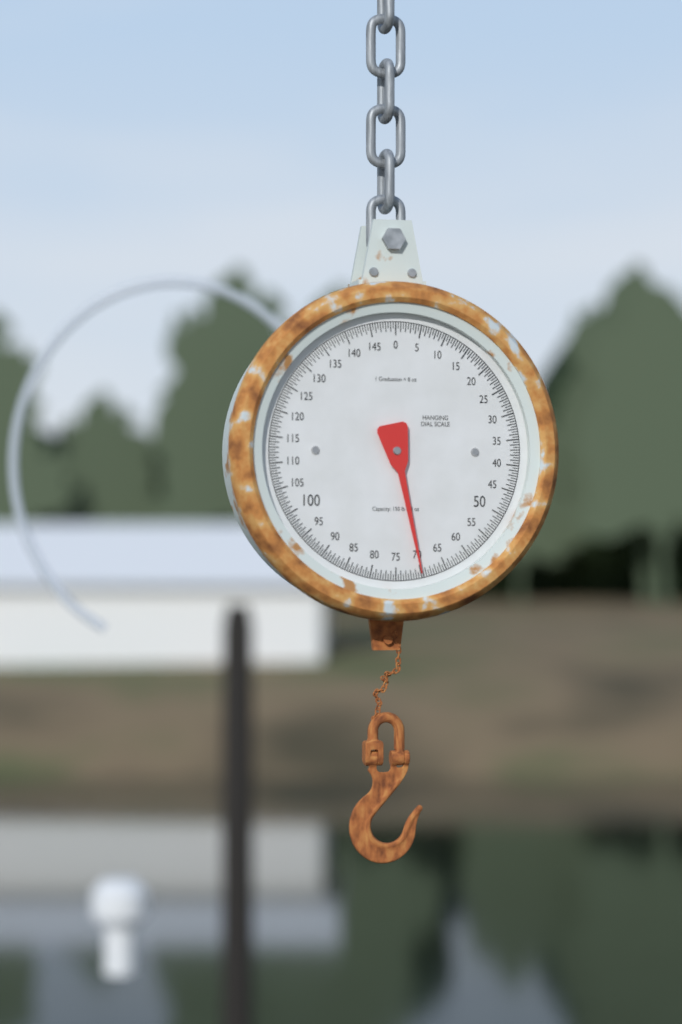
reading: 70.0 lb
